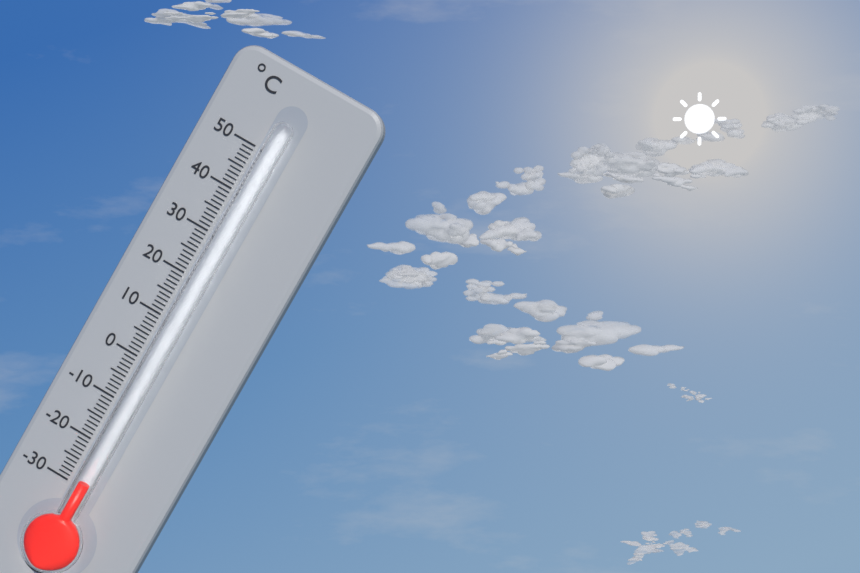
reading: -28 °C
